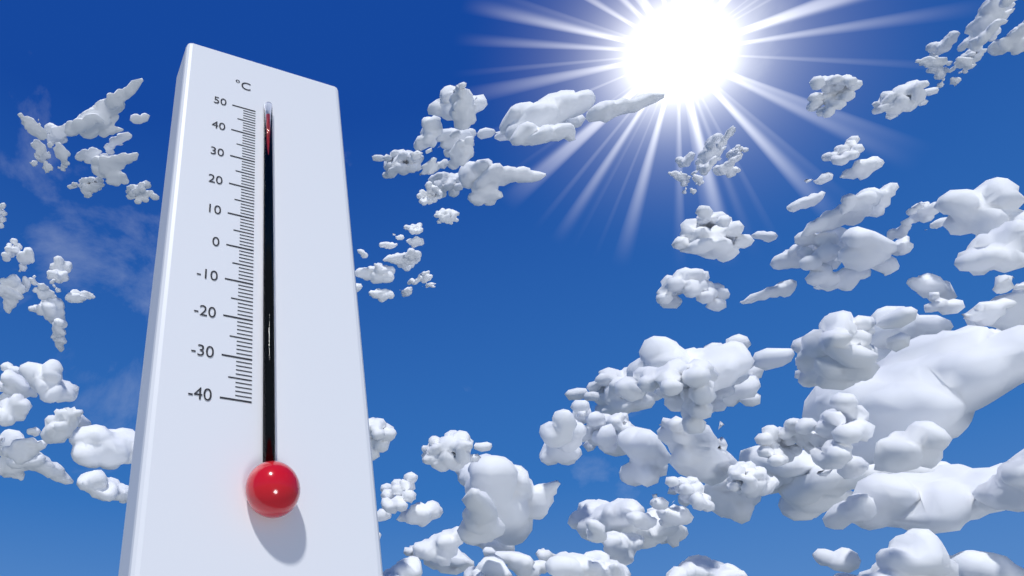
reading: 48 °C
